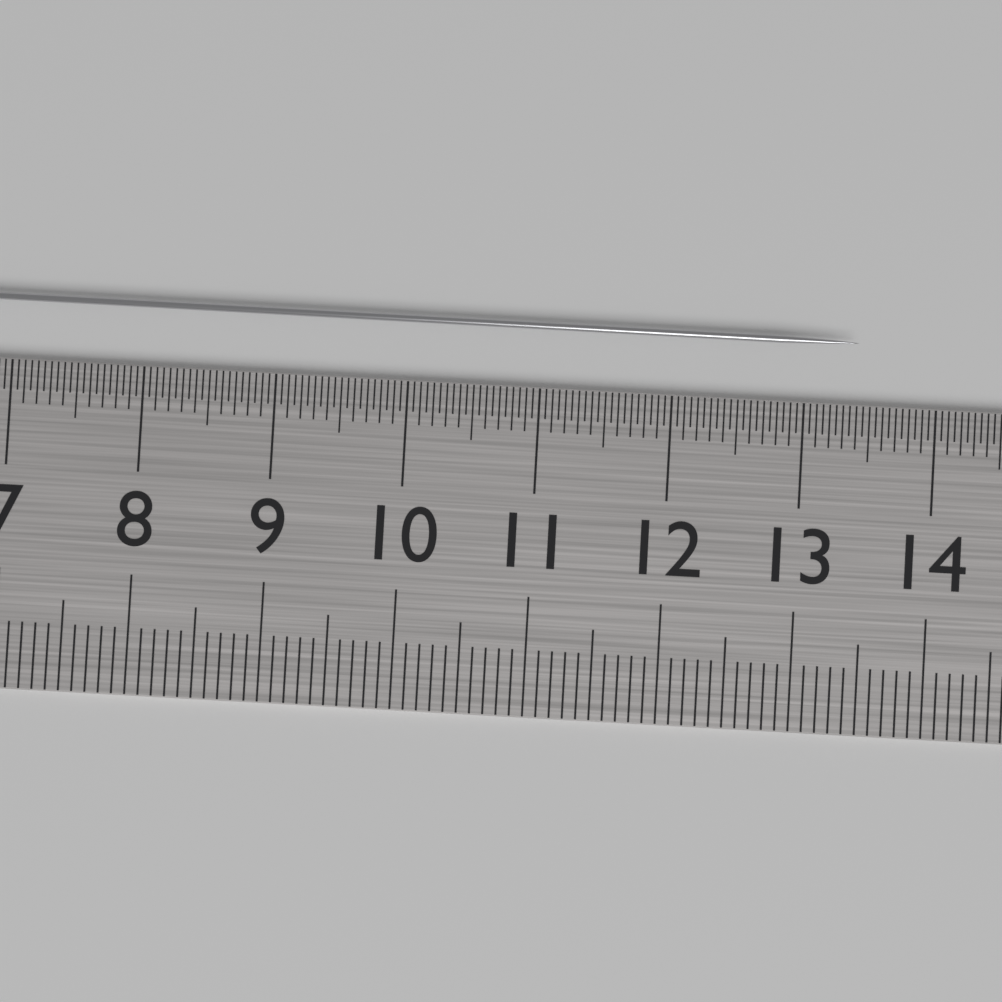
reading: 13.40 cm
